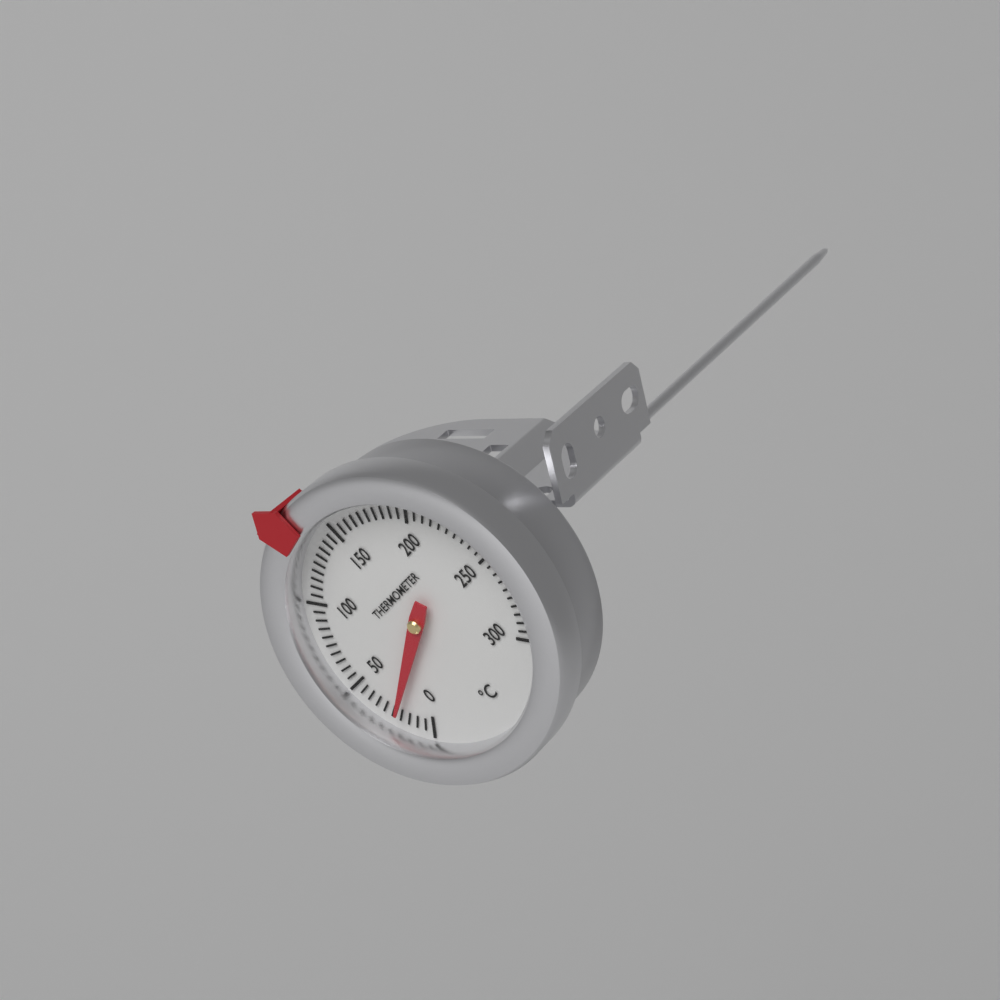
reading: 22 °C
